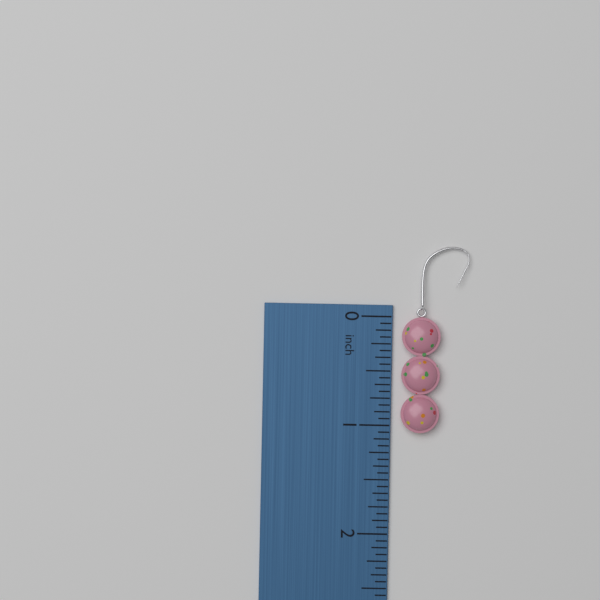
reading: 1.0625 inch
